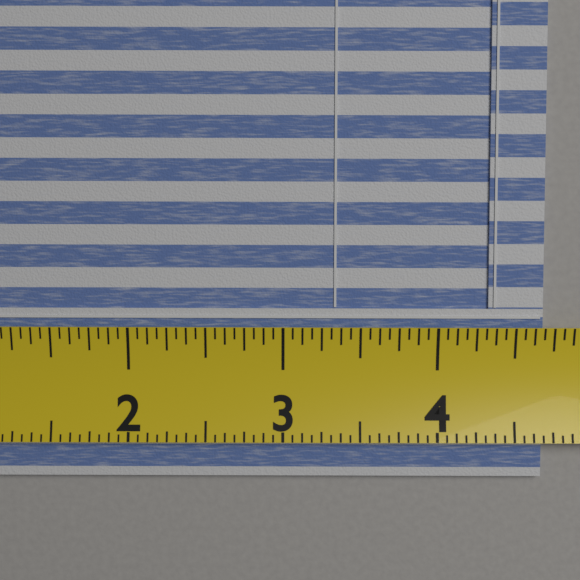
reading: 4.6875 (no unit)
